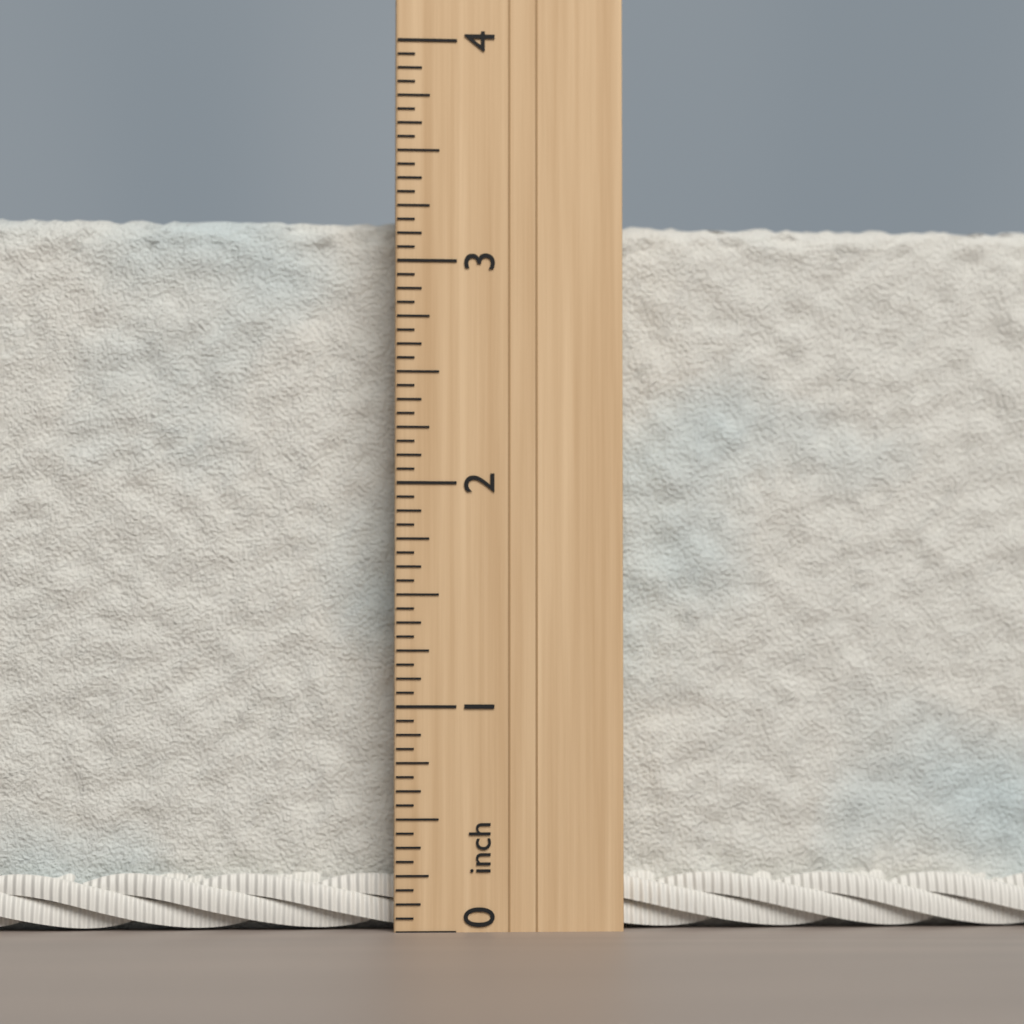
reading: 3.2500 inch
